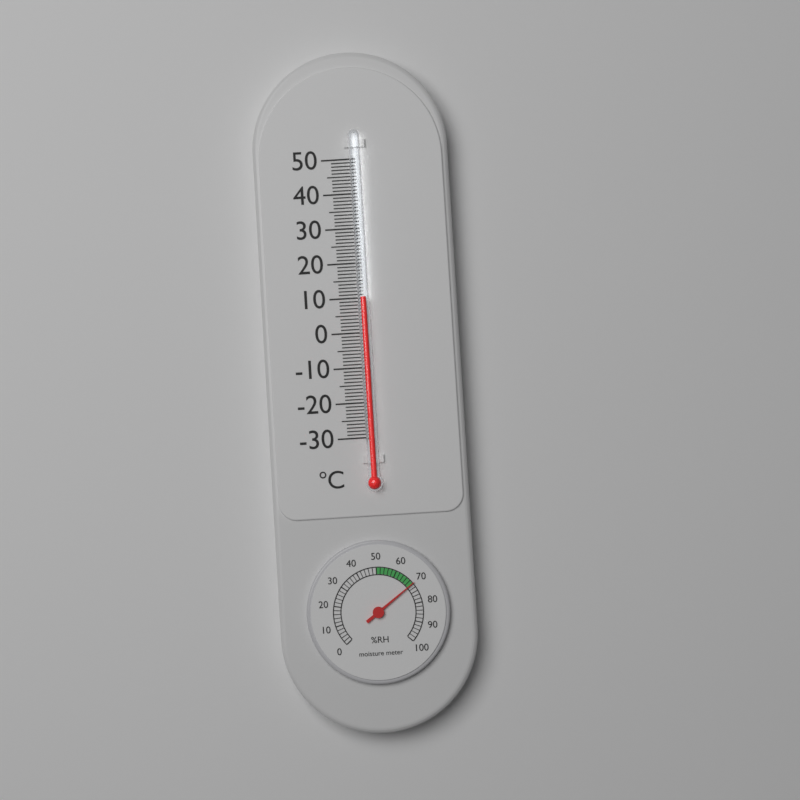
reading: 10 °C
